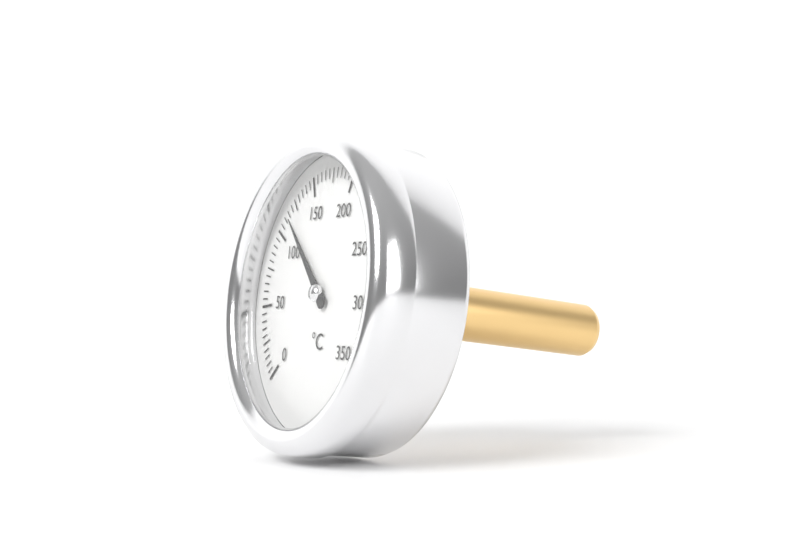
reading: 115 °C
